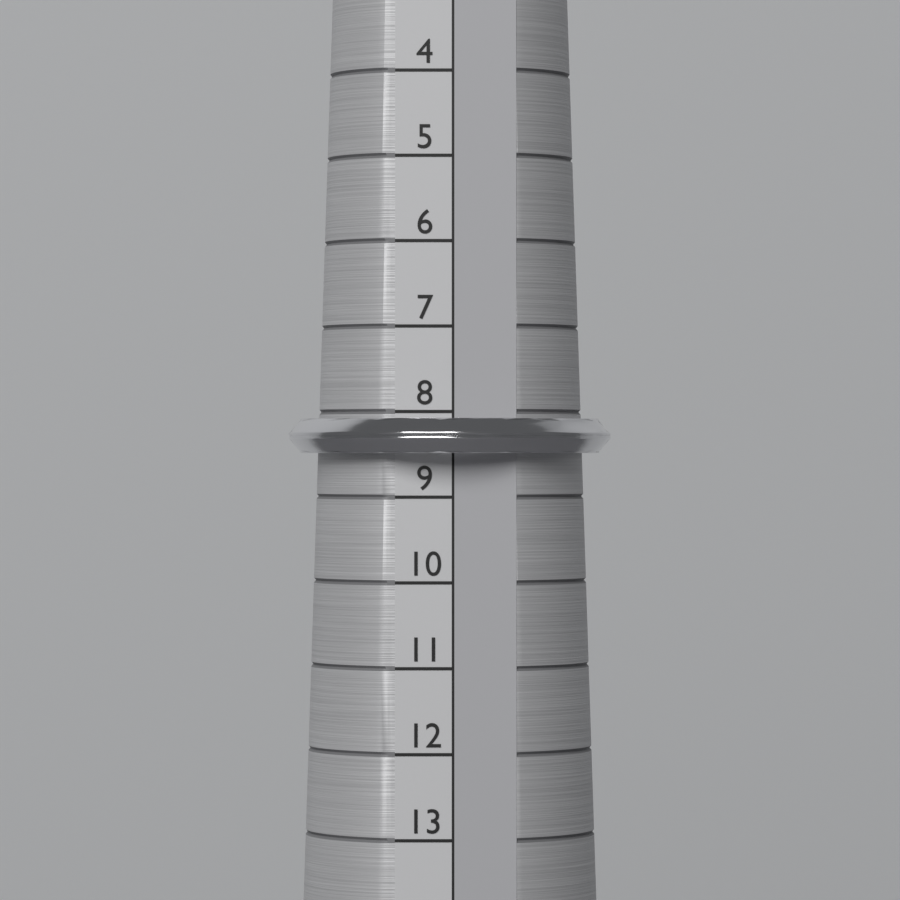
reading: 8.5 (no unit)
